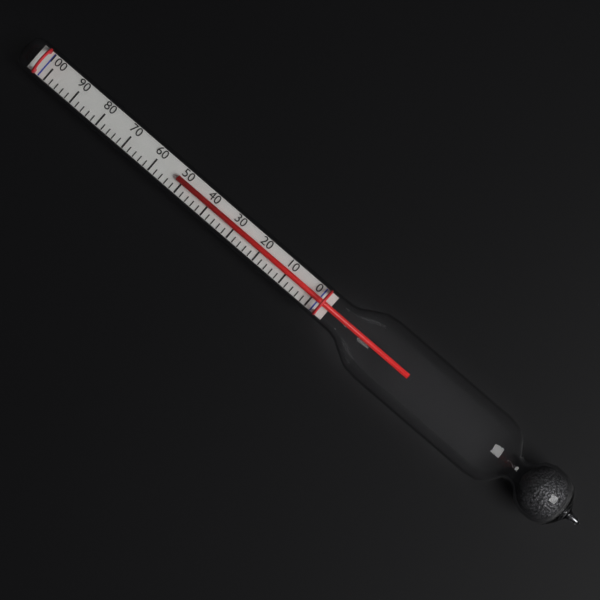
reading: 52 (no unit)
